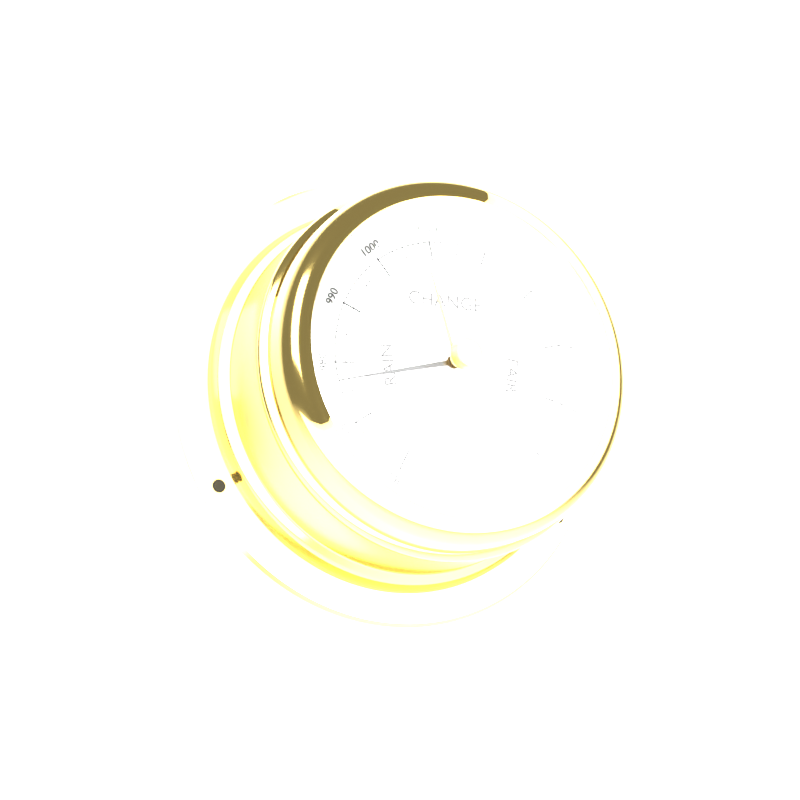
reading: 977 mbar
